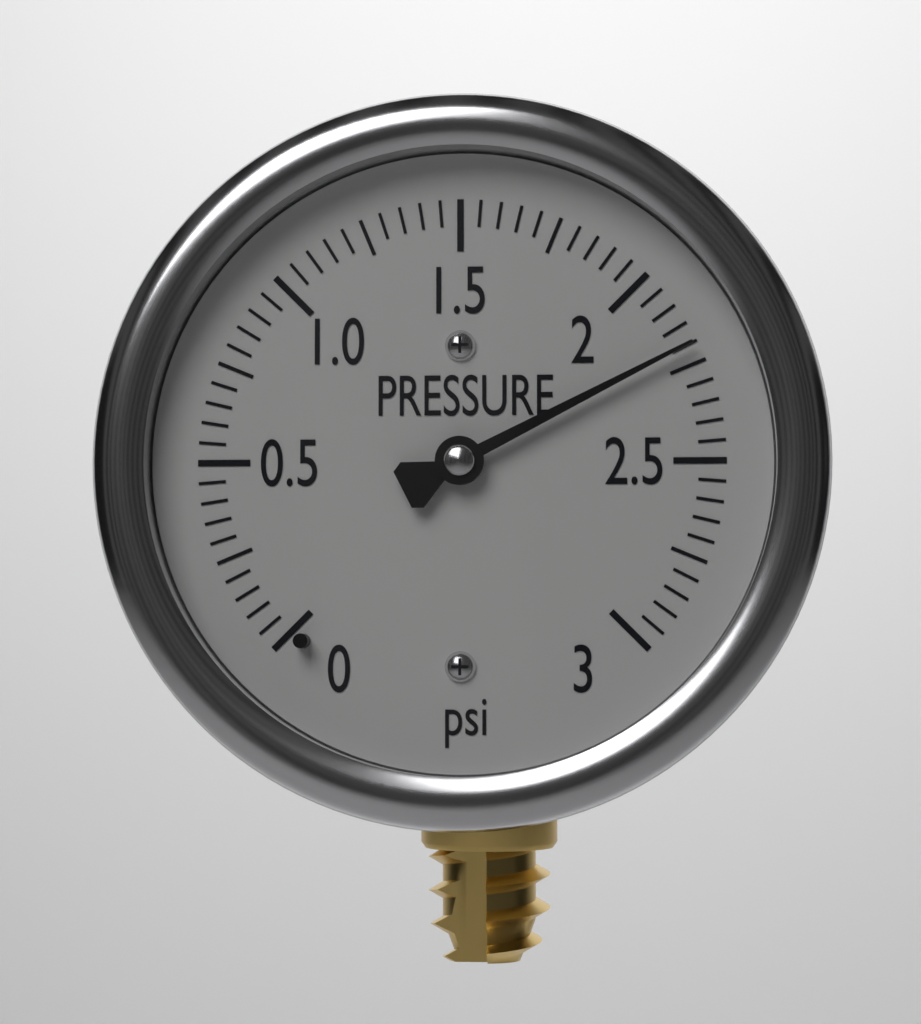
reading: 2.20 psi
